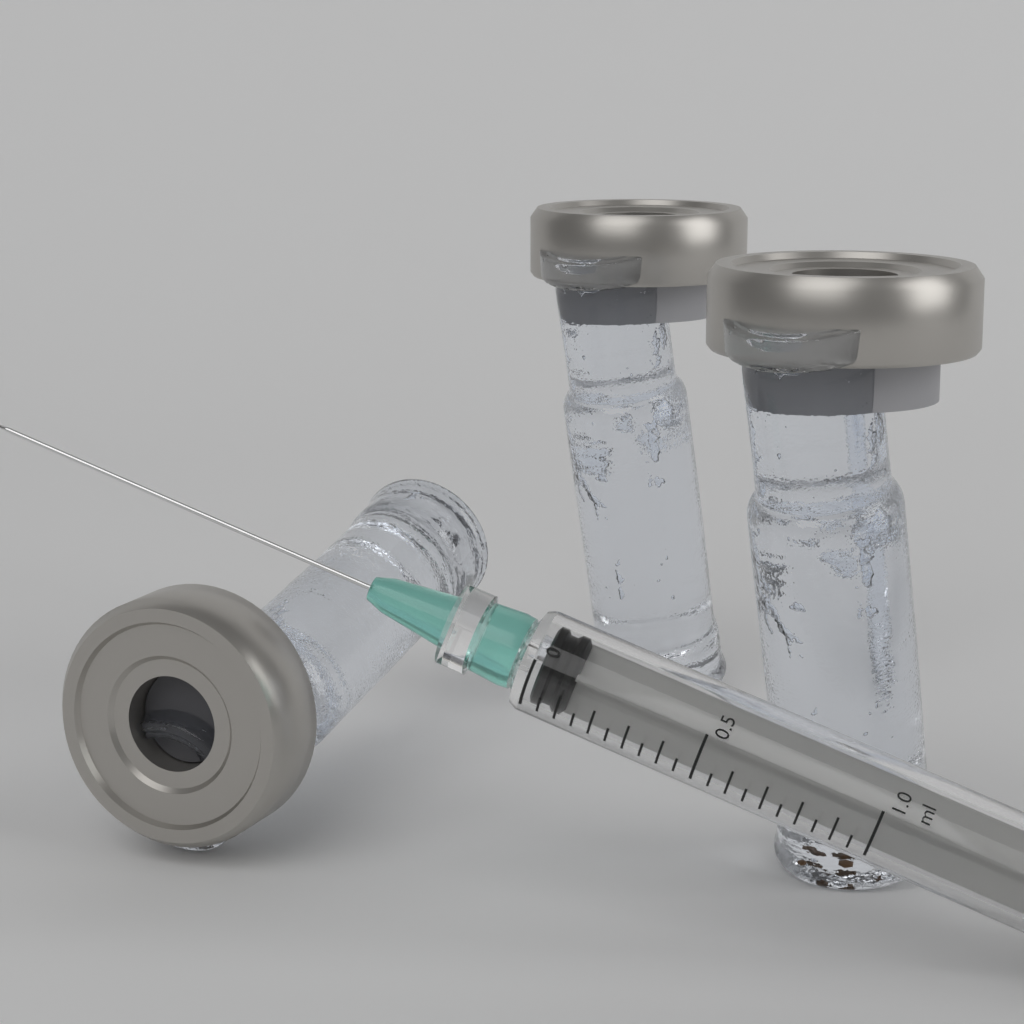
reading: 0.02 ml
